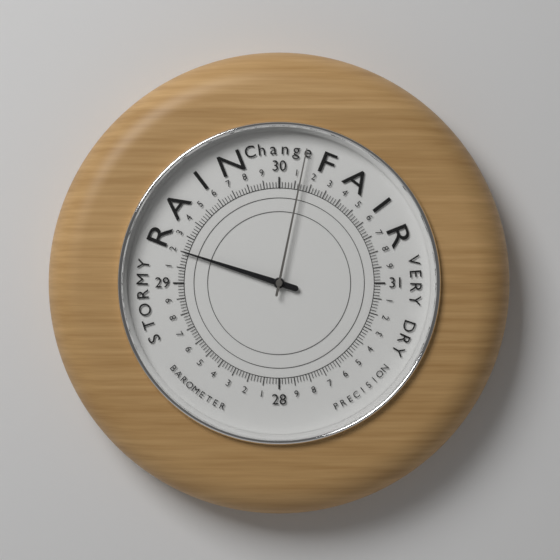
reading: 29.20 (no unit)
